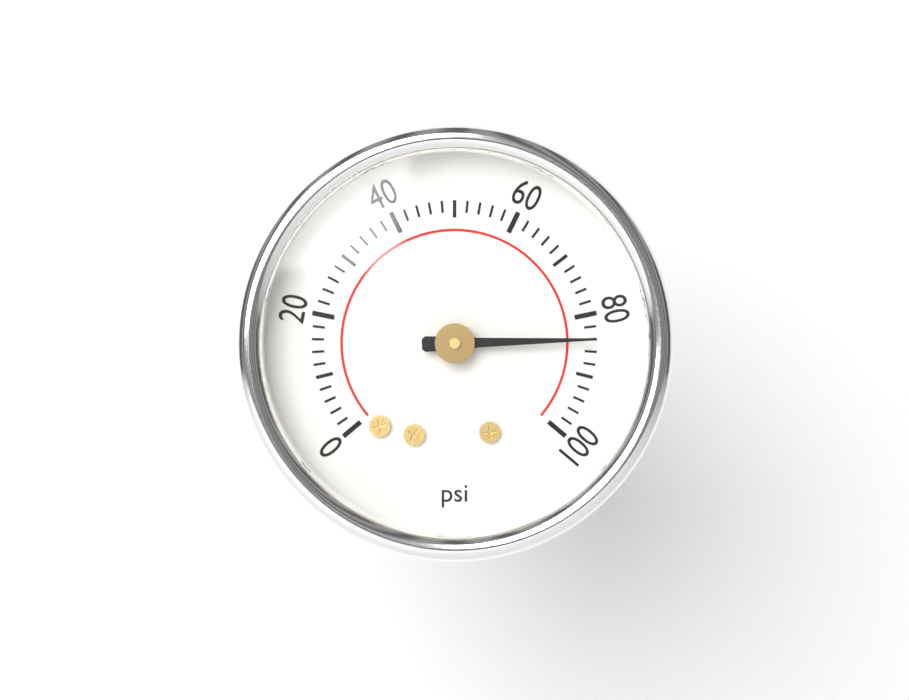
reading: 84 psi
